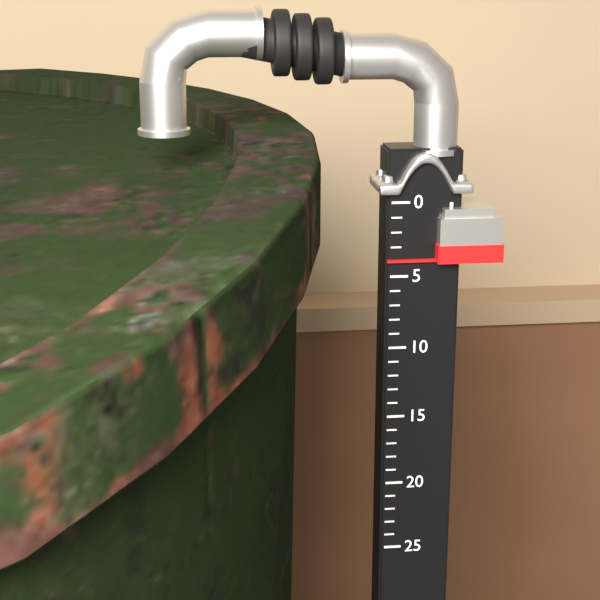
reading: 4 (no unit)
